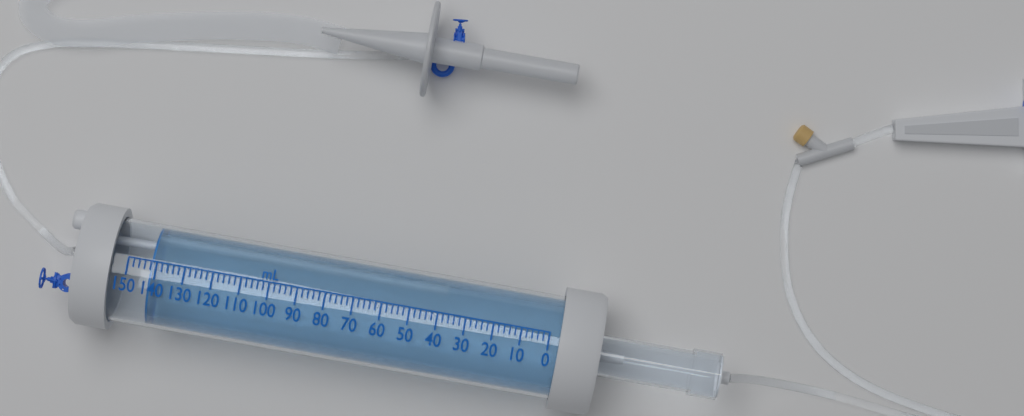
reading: 142 mL
